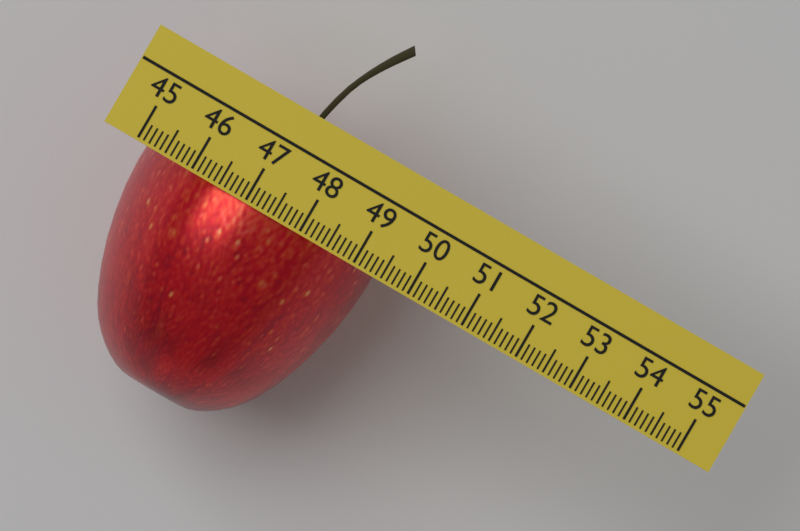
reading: 49.3 (no unit)
